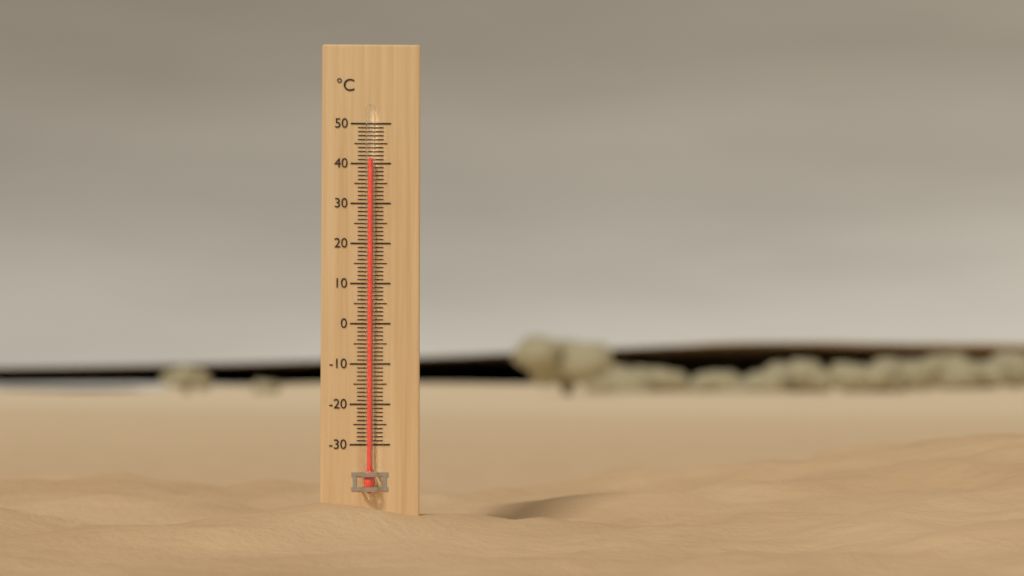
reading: 41 °C
